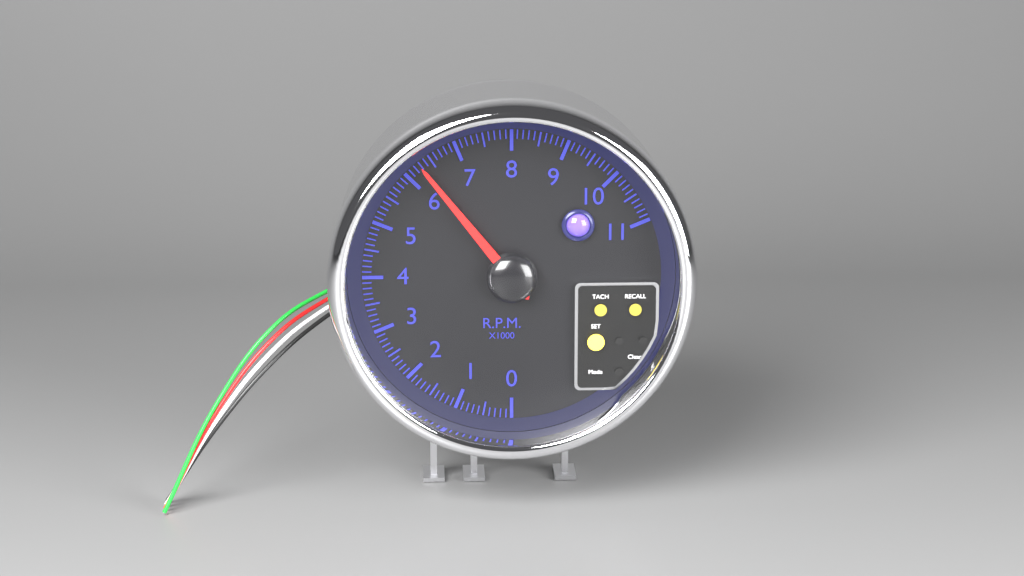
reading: 6.3 rpm x1000
